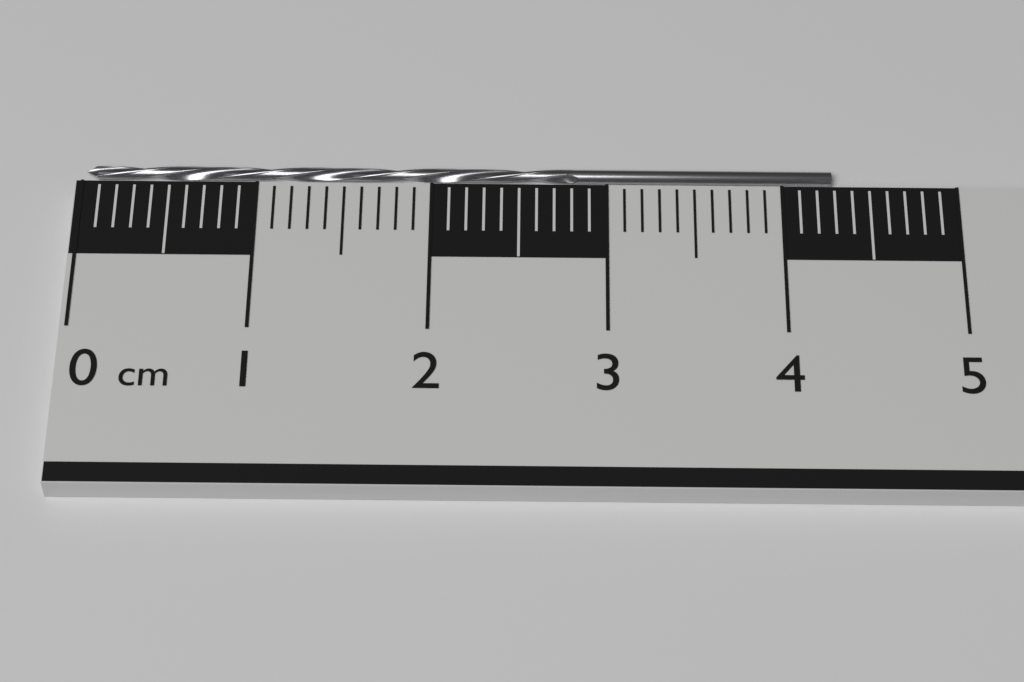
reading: 4.3 cm
